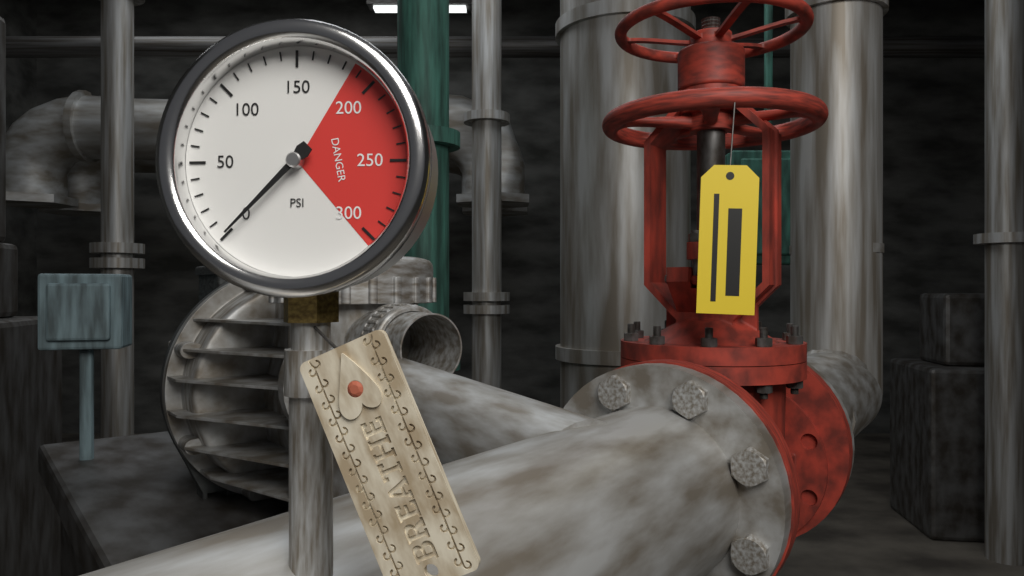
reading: 0 psi
